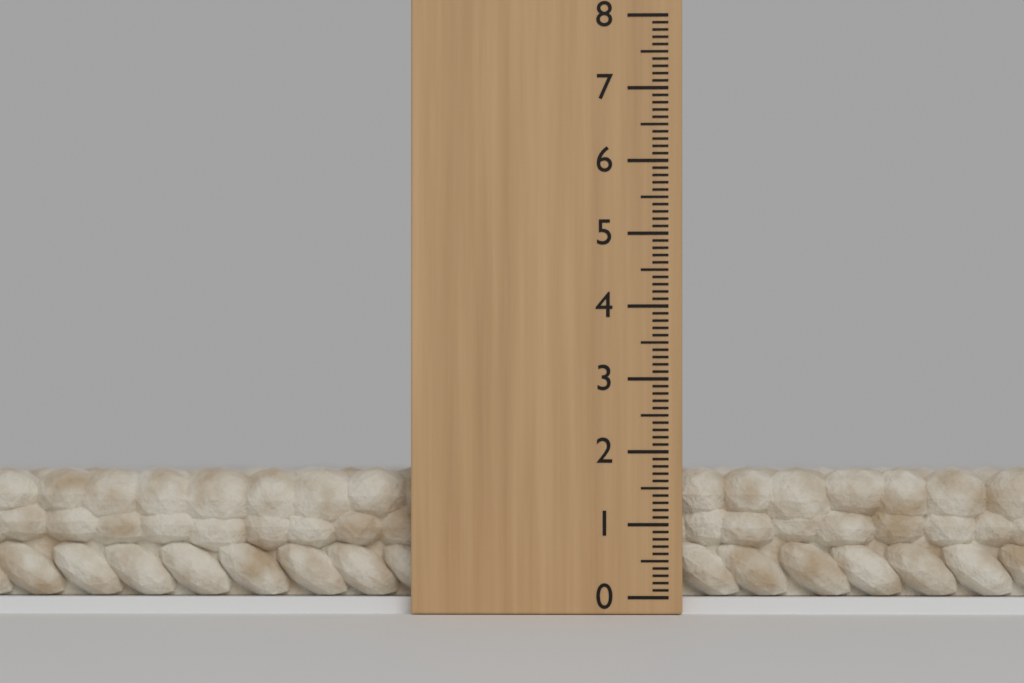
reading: 1.8 (no unit)
